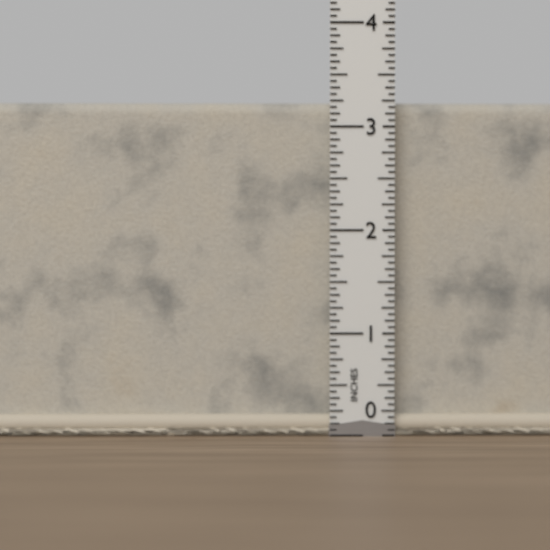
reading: 3.2500 in
